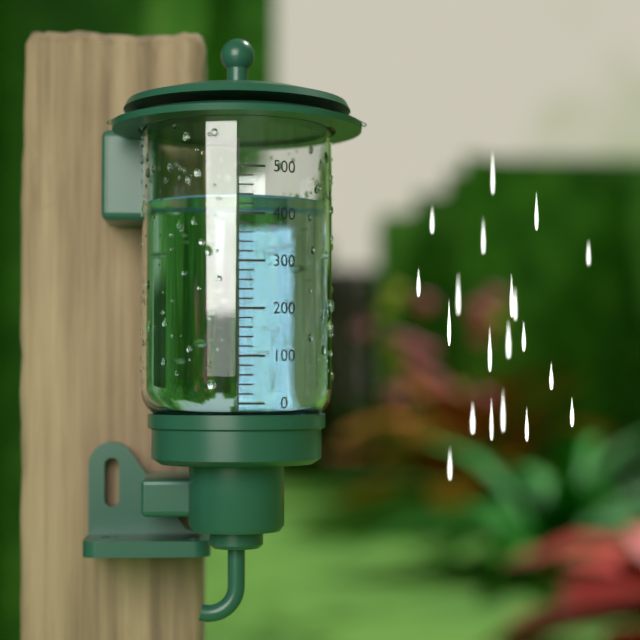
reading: 440 (no unit)
